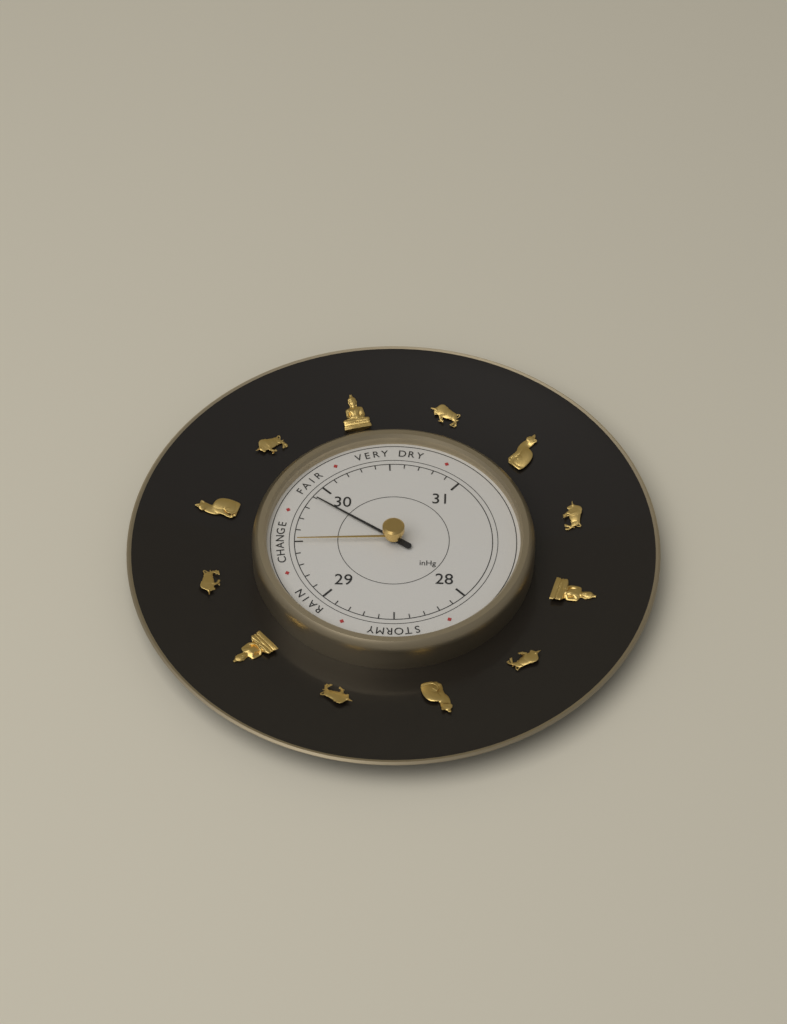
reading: 29.9 inHg
